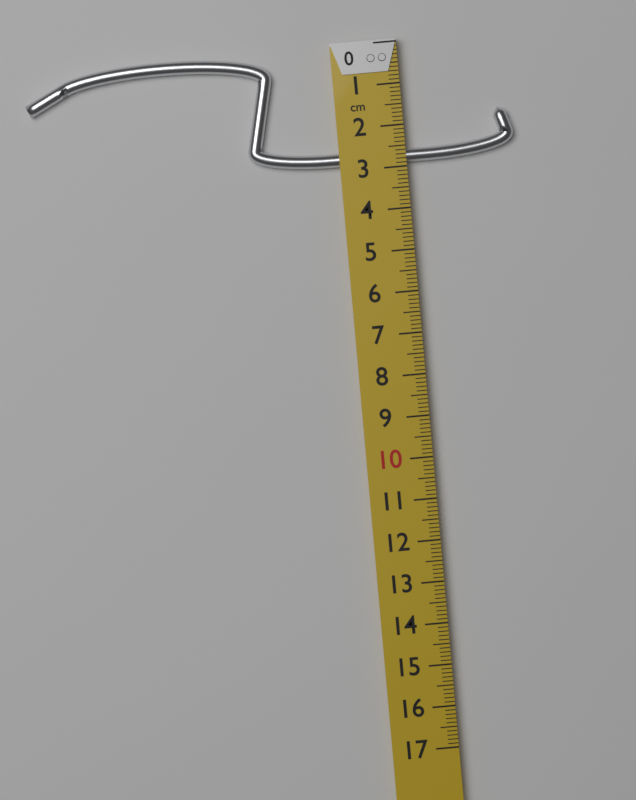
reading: 2.9 cm
